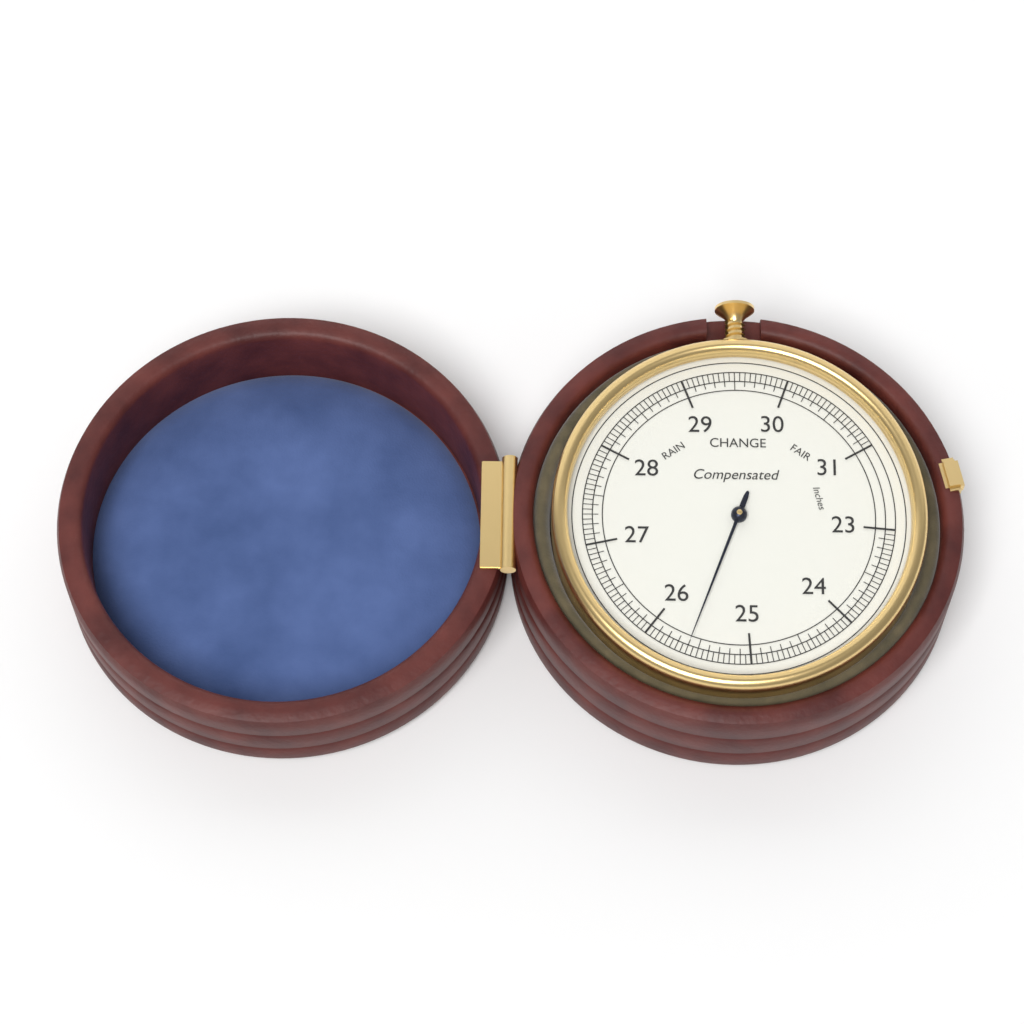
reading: 25.60 inches
